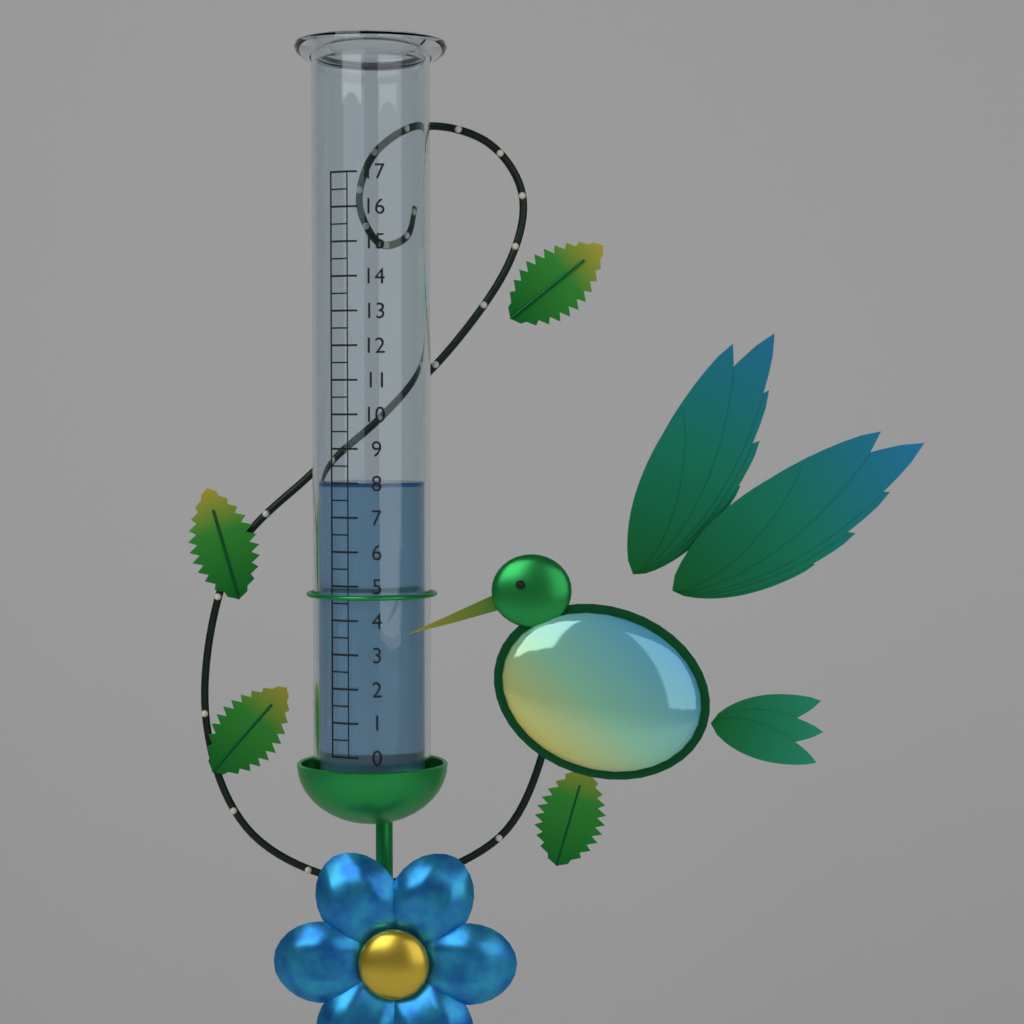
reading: 8.0 (no unit)
